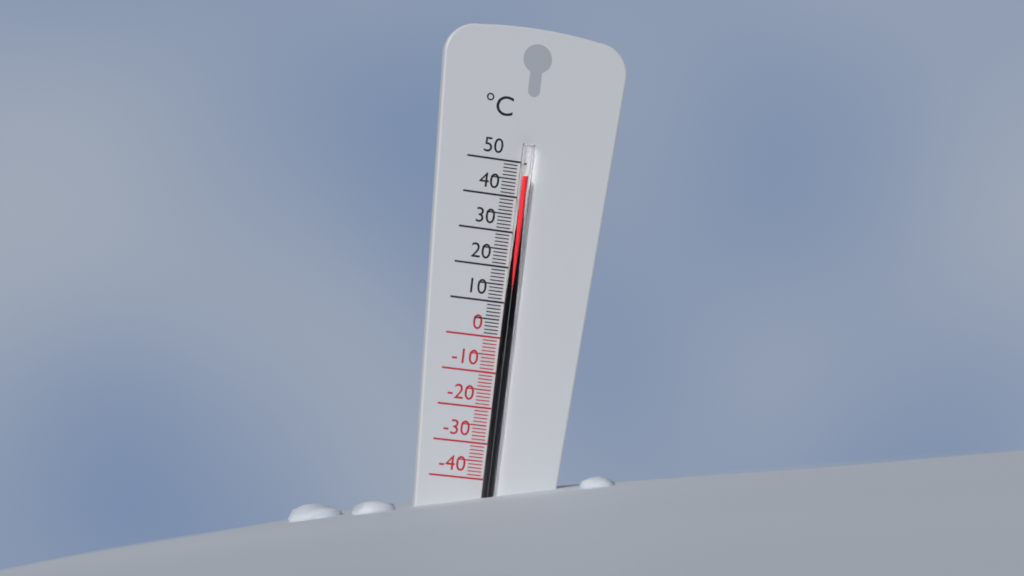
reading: 46 °C
